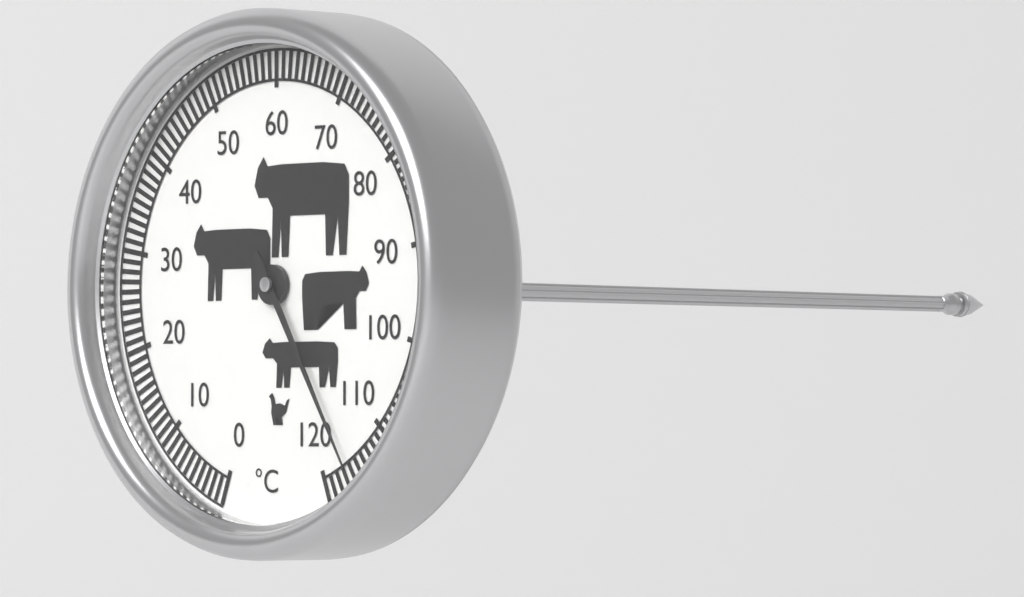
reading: 116 °C
